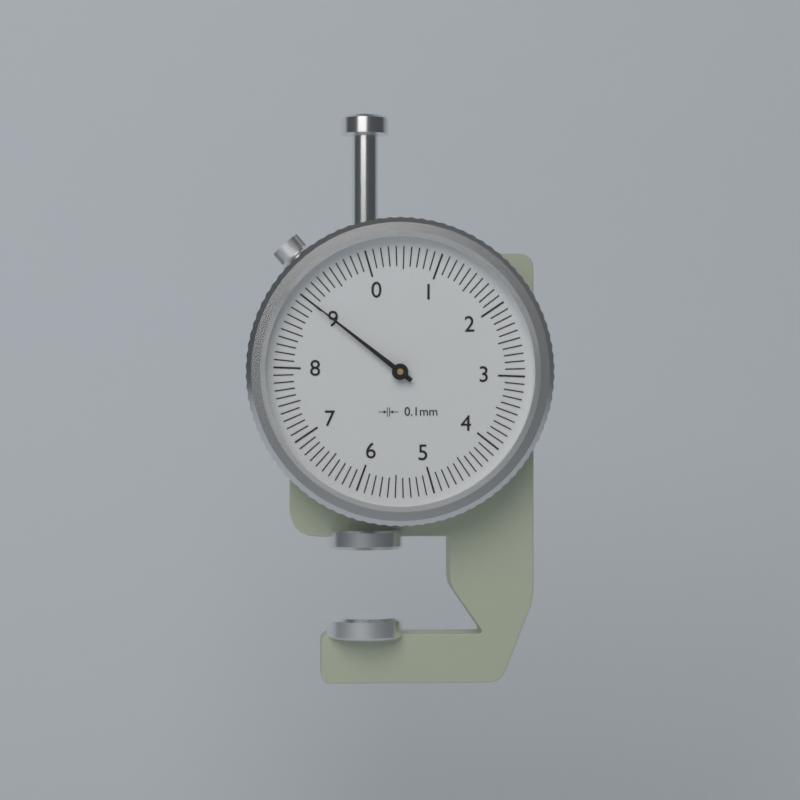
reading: 9.0 mm
